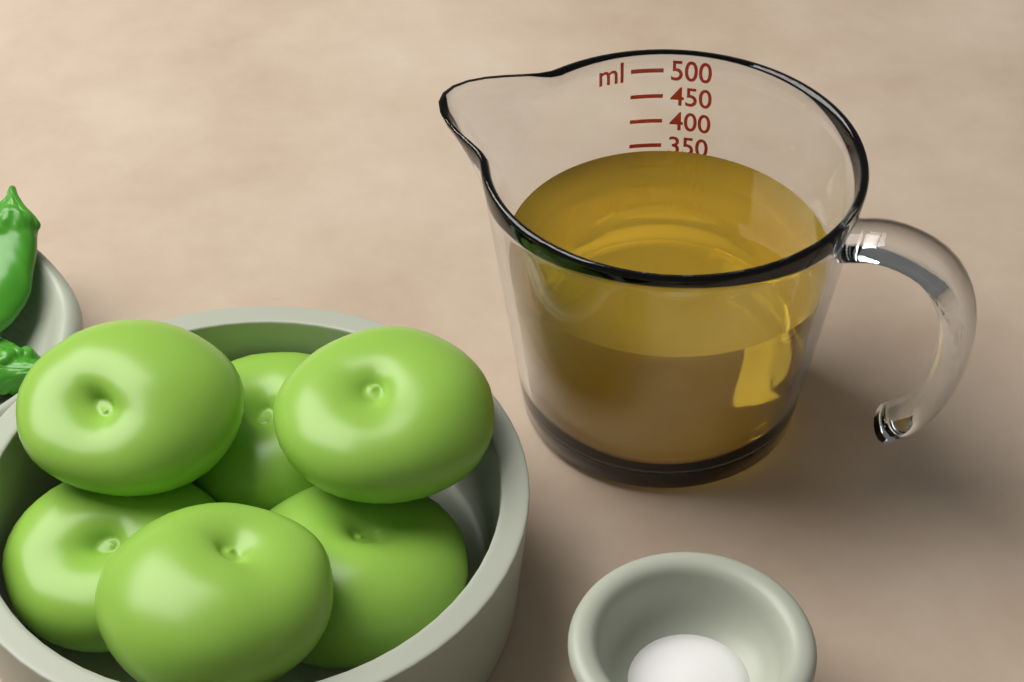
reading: 350 ml
